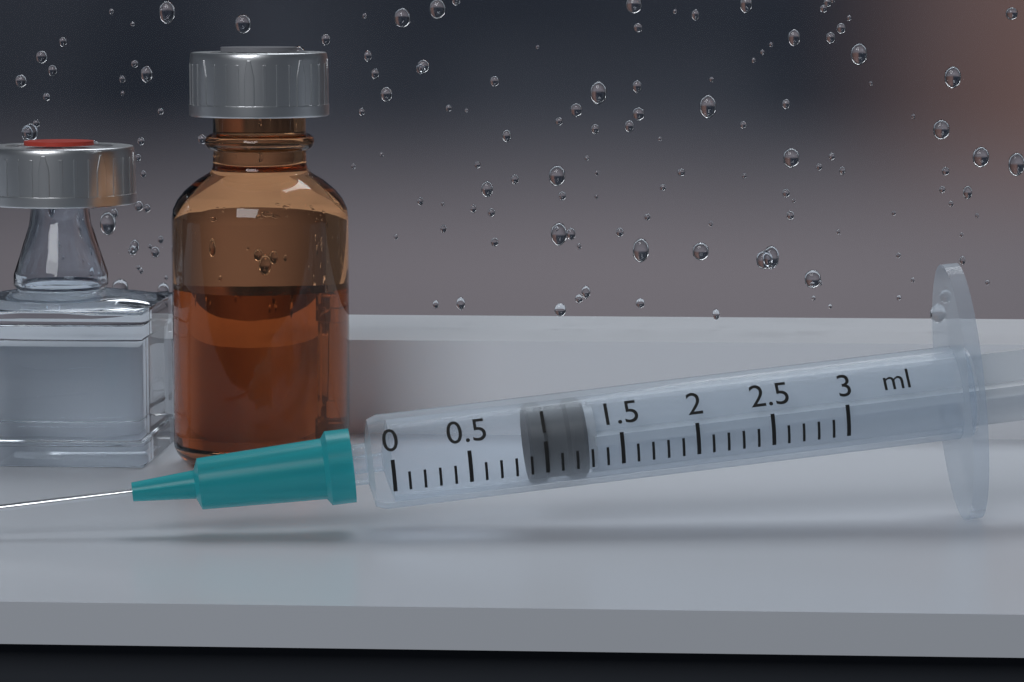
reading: 0.9 ml
